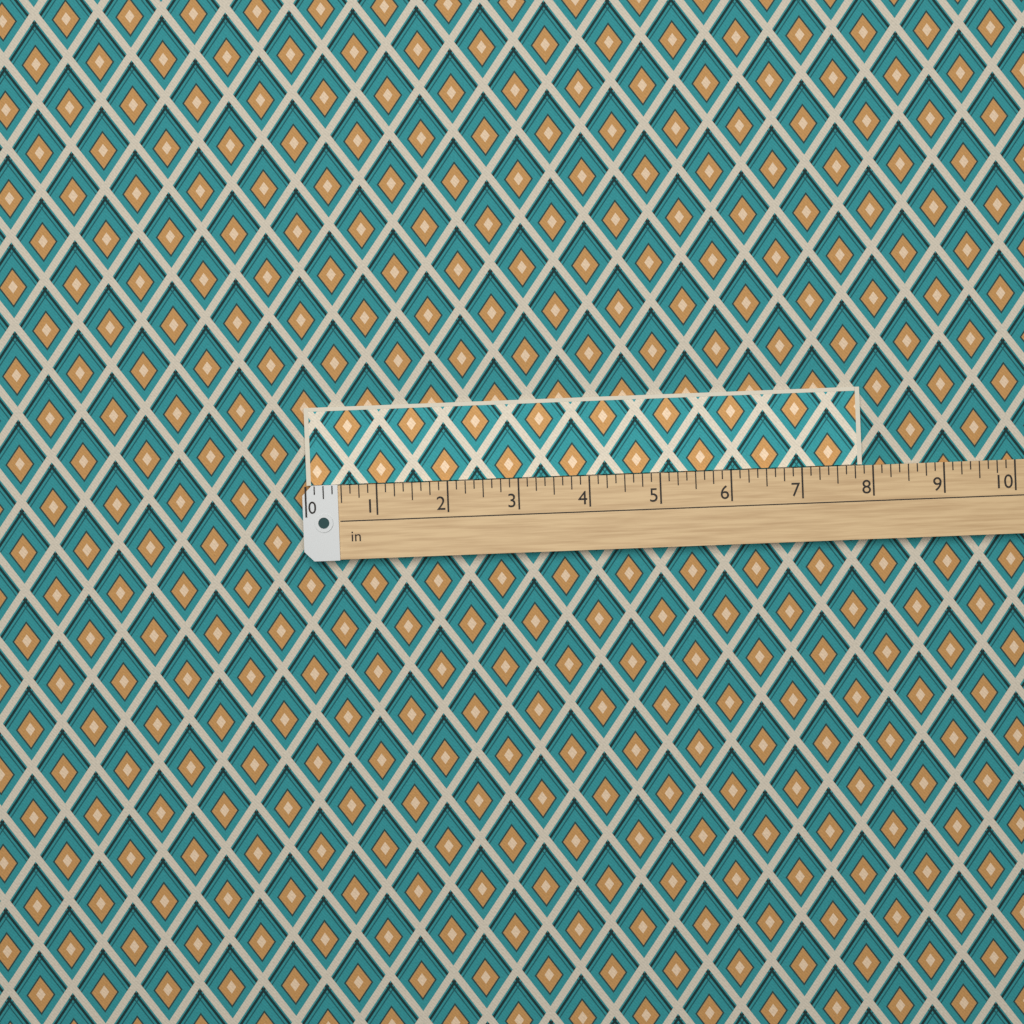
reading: 7.875 in
